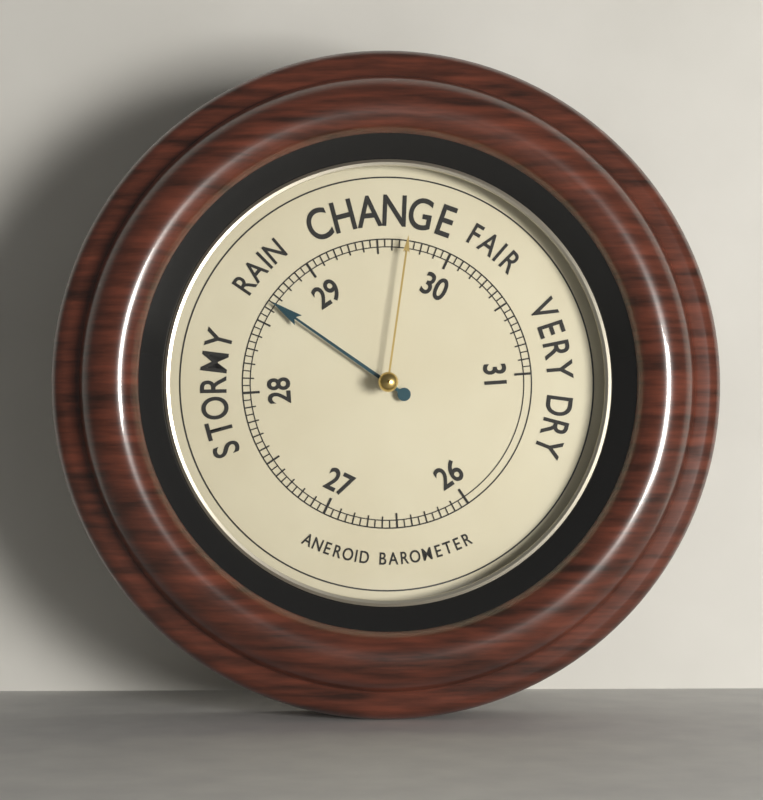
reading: 28.65 (no unit)
